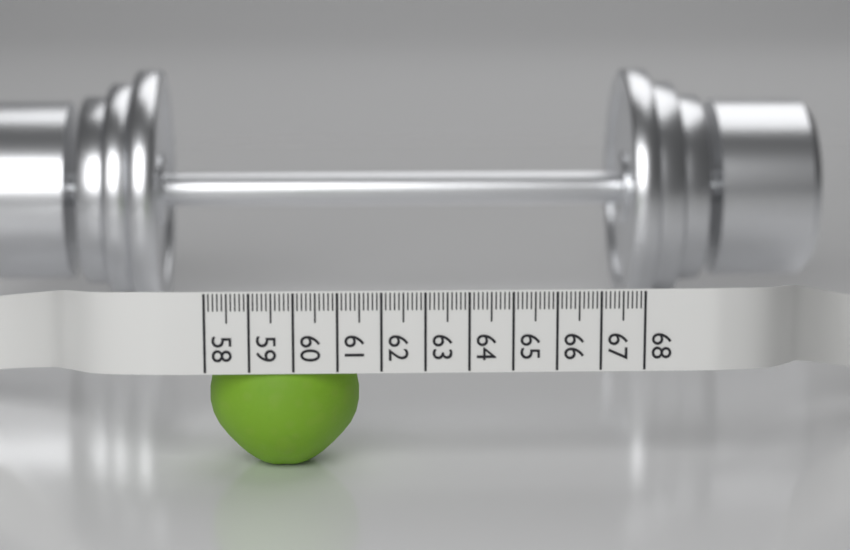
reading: 61.5 (no unit)
